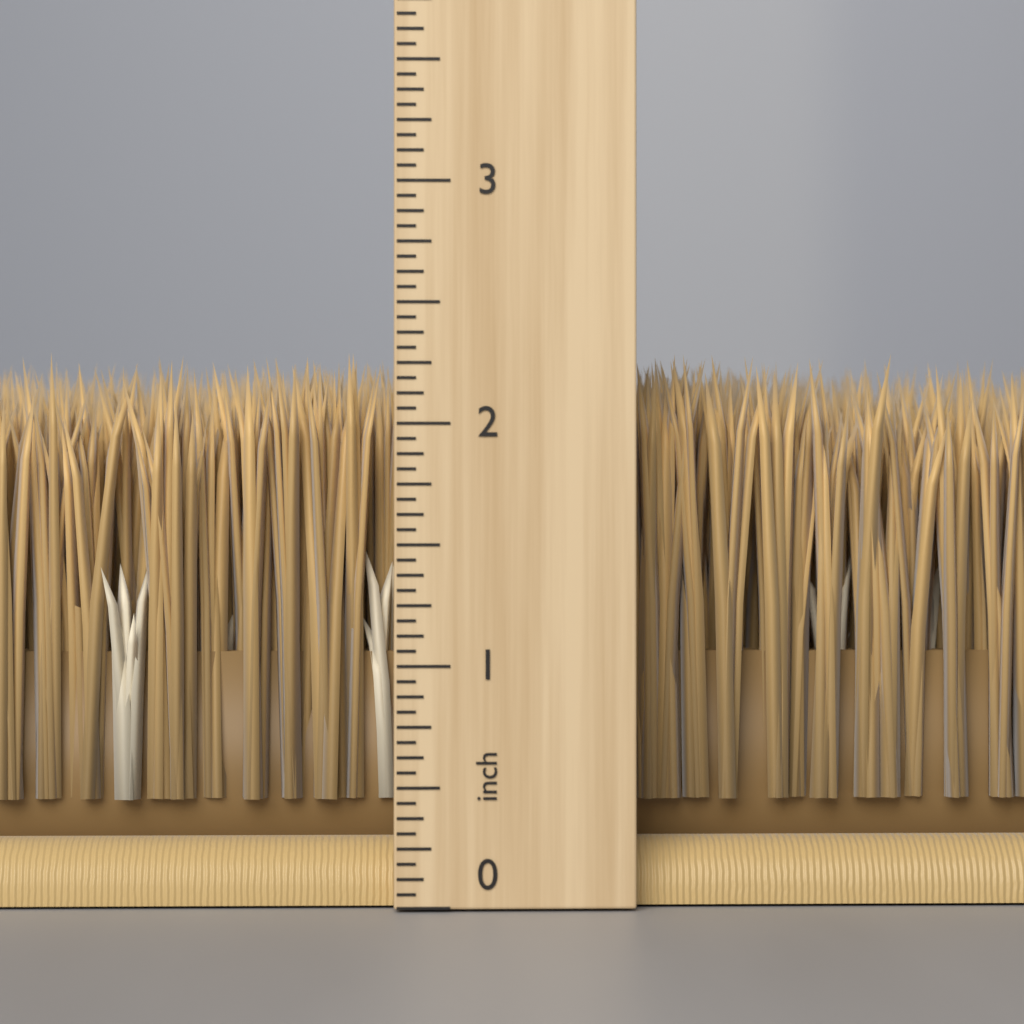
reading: 2.3125 inch
